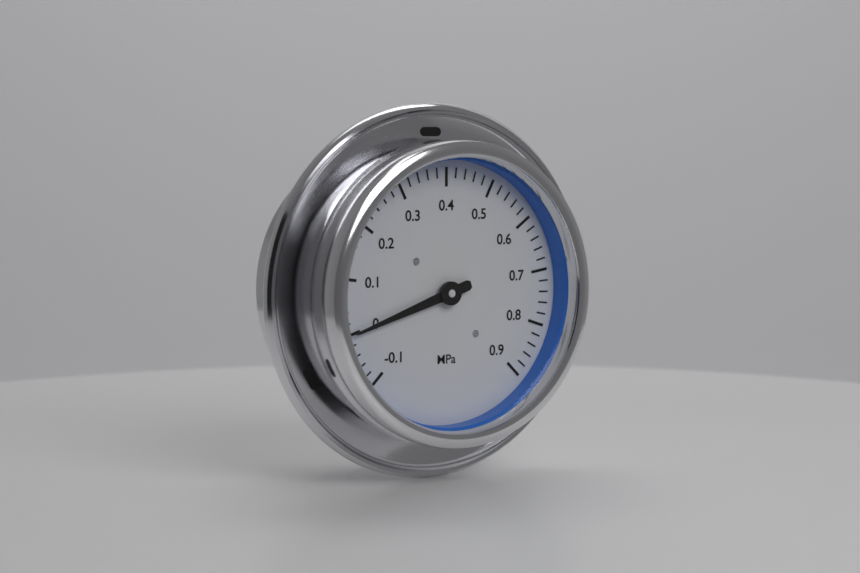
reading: 0.00 MPa
